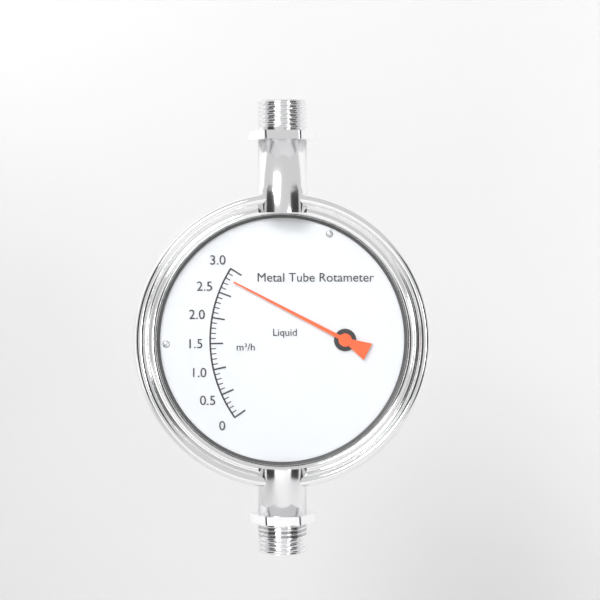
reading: 2.8 m³/h
